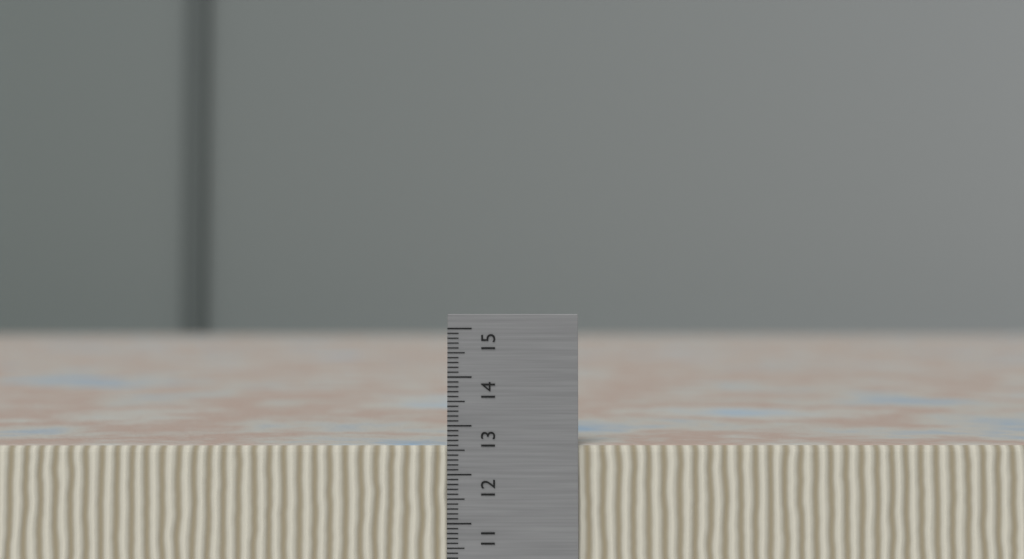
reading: 12.6 cm
